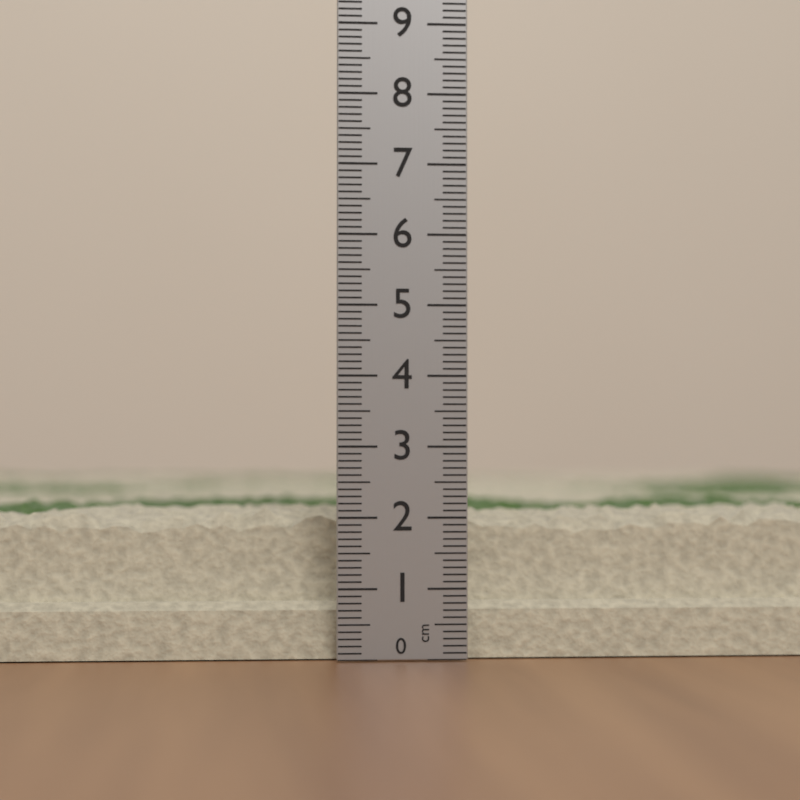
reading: 2.2 cm
